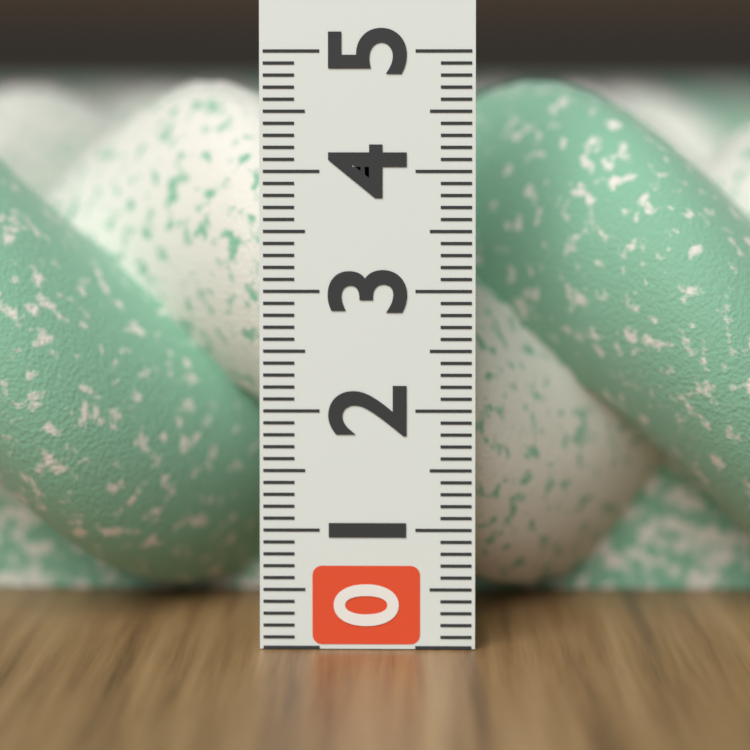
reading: 4.8 (no unit)
